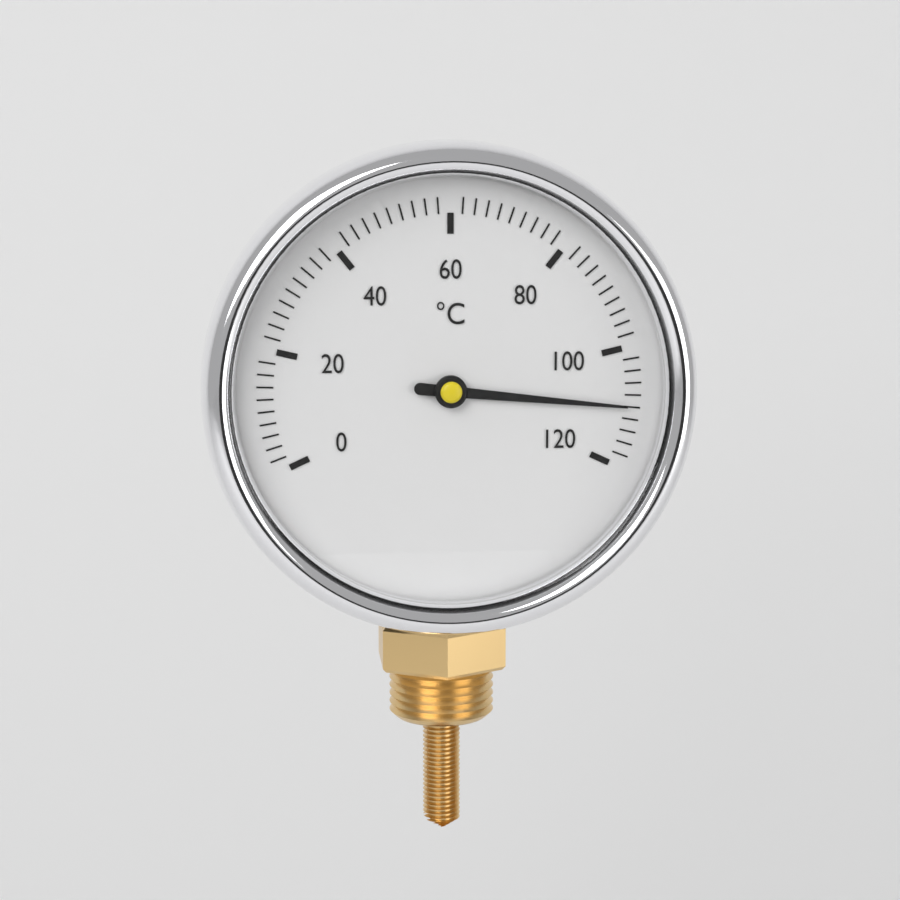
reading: 110 °C
